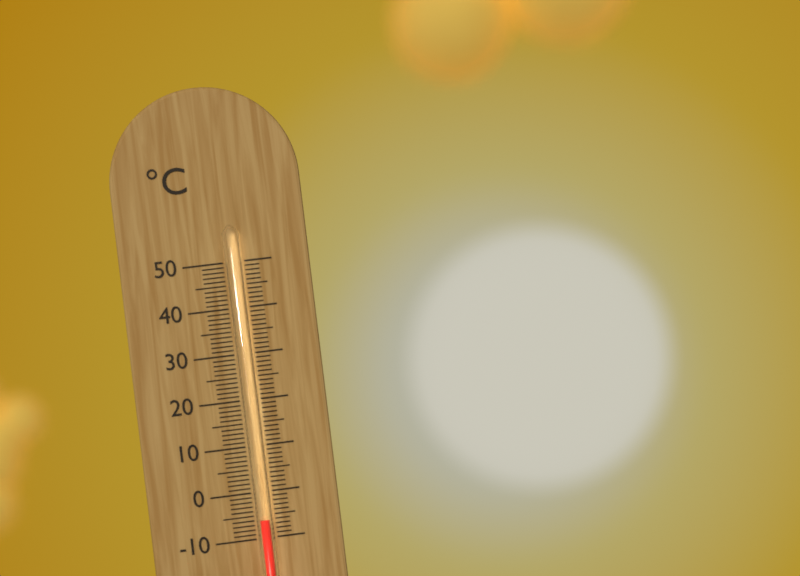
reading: -6 °C
